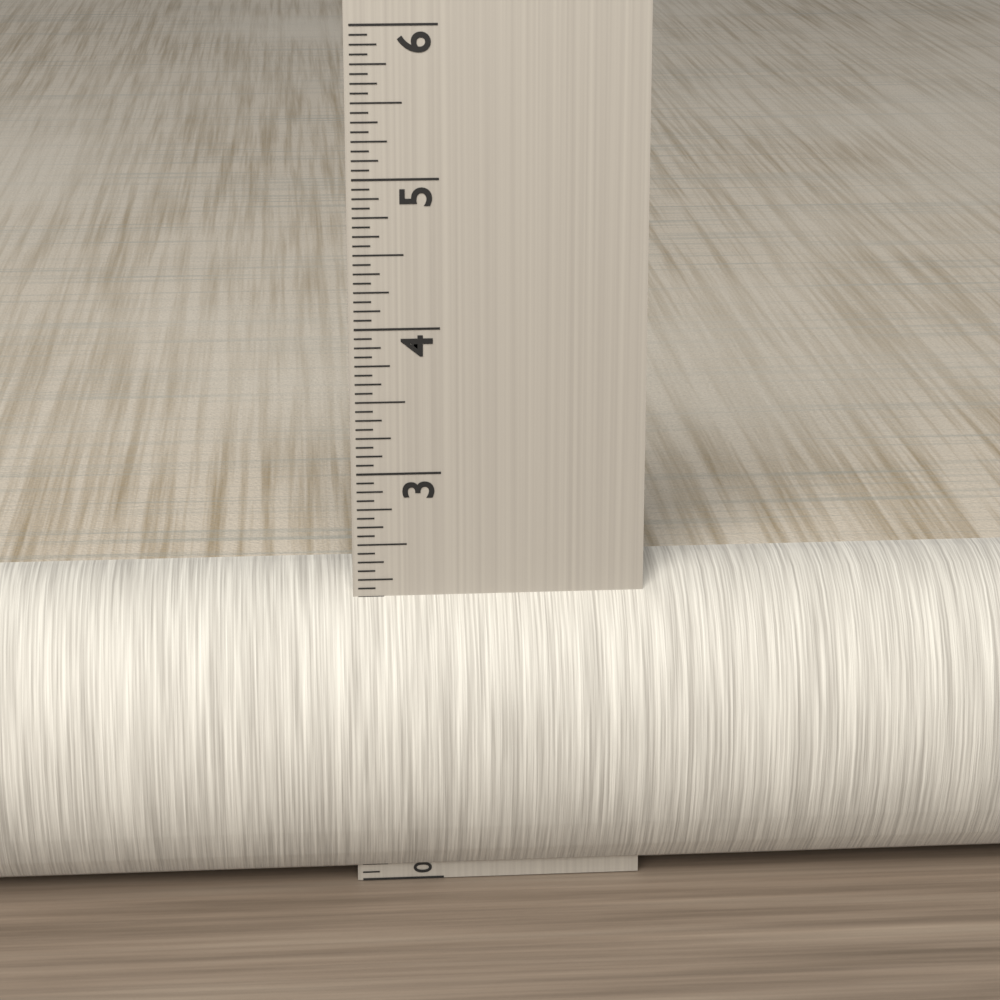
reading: 2.2500 in
